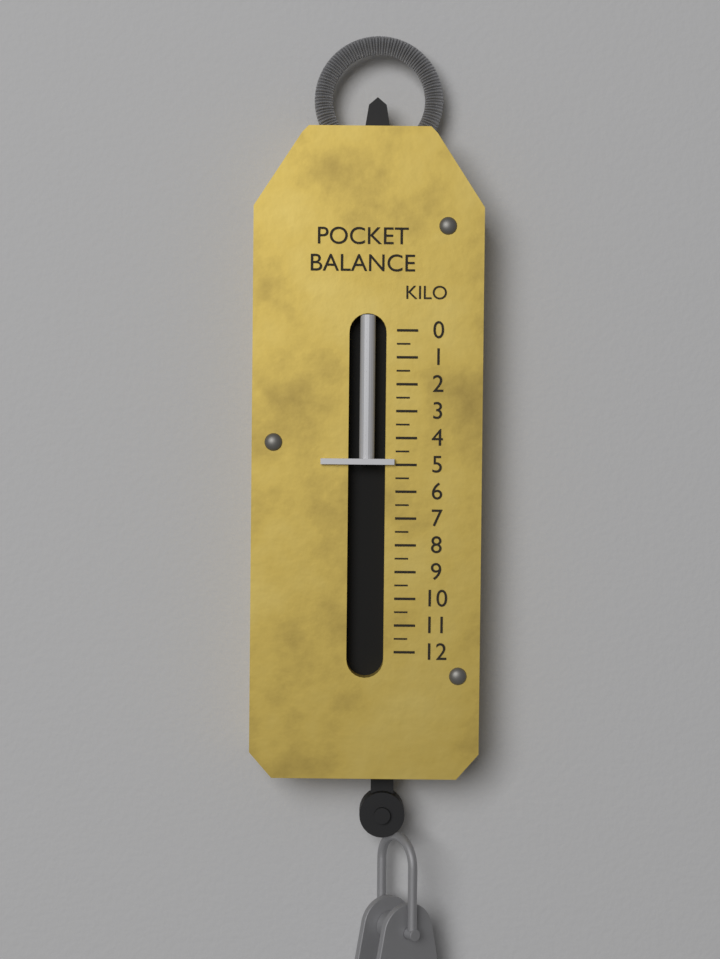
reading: 5.0 kg
